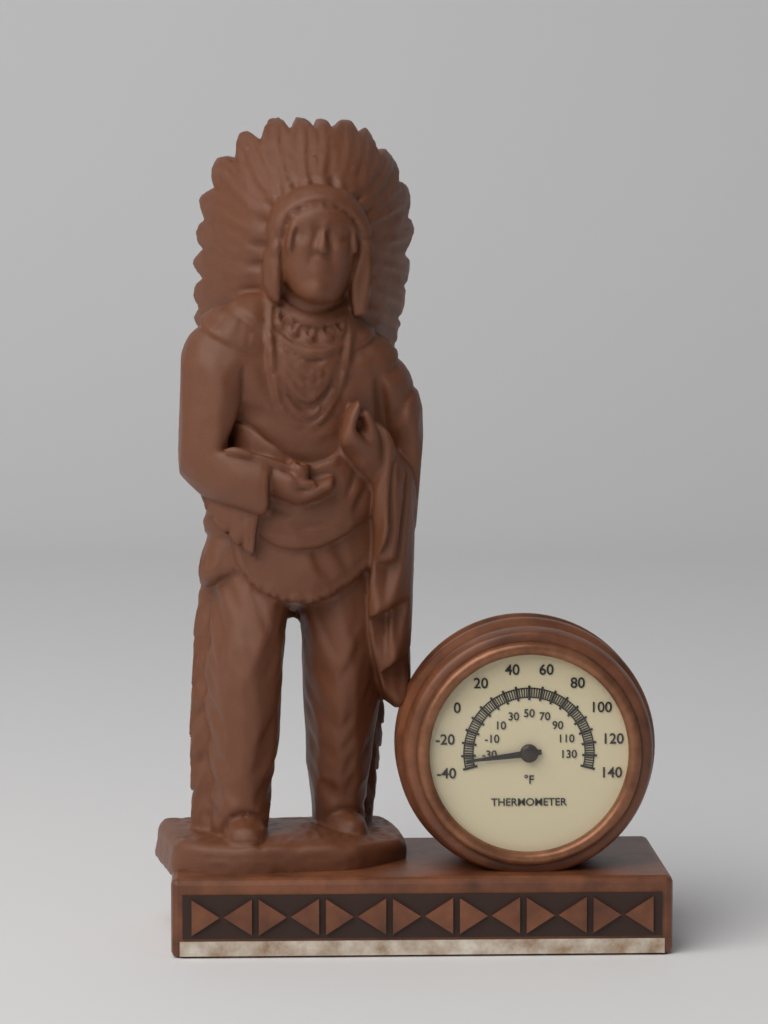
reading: -34 °F
